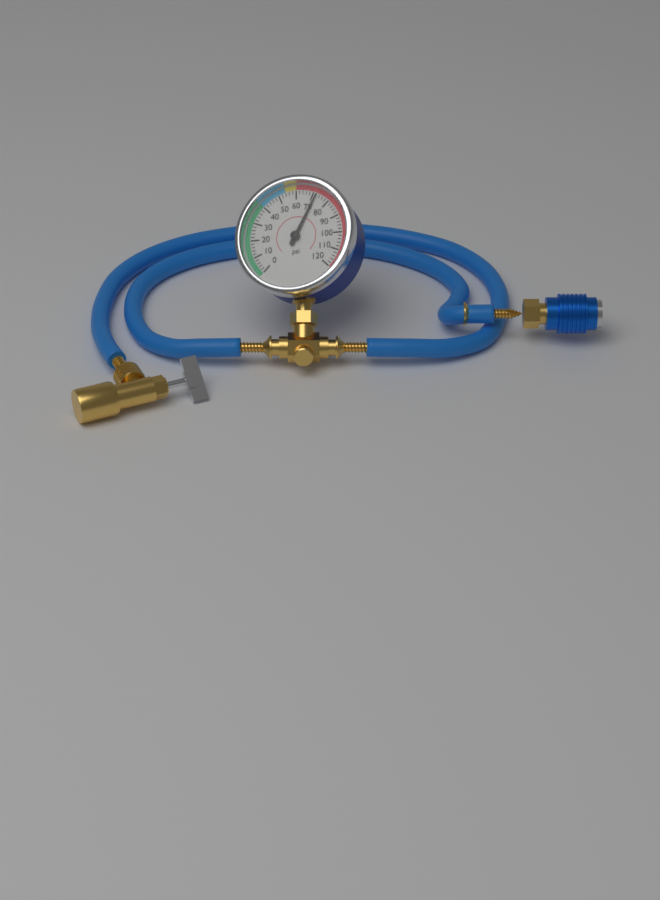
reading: 72 psi
